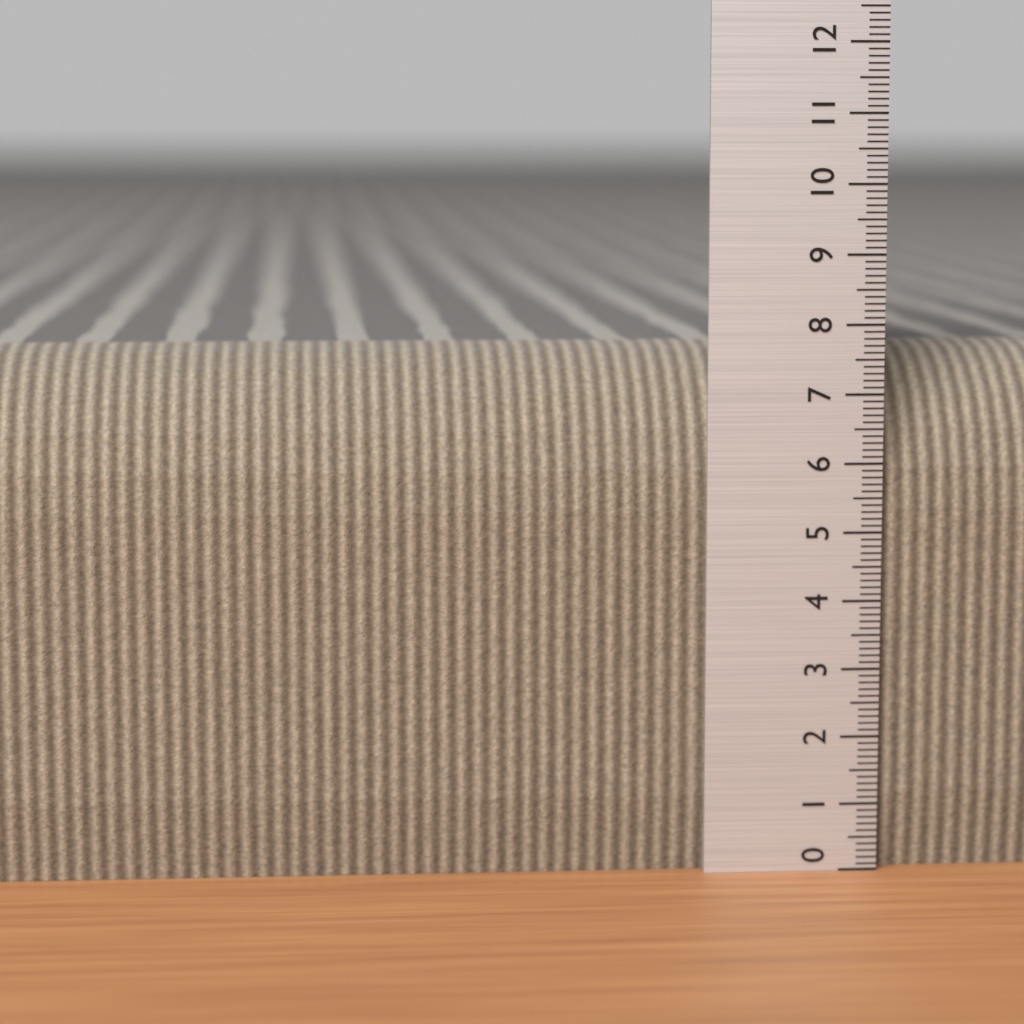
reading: 7.6 (no unit)
